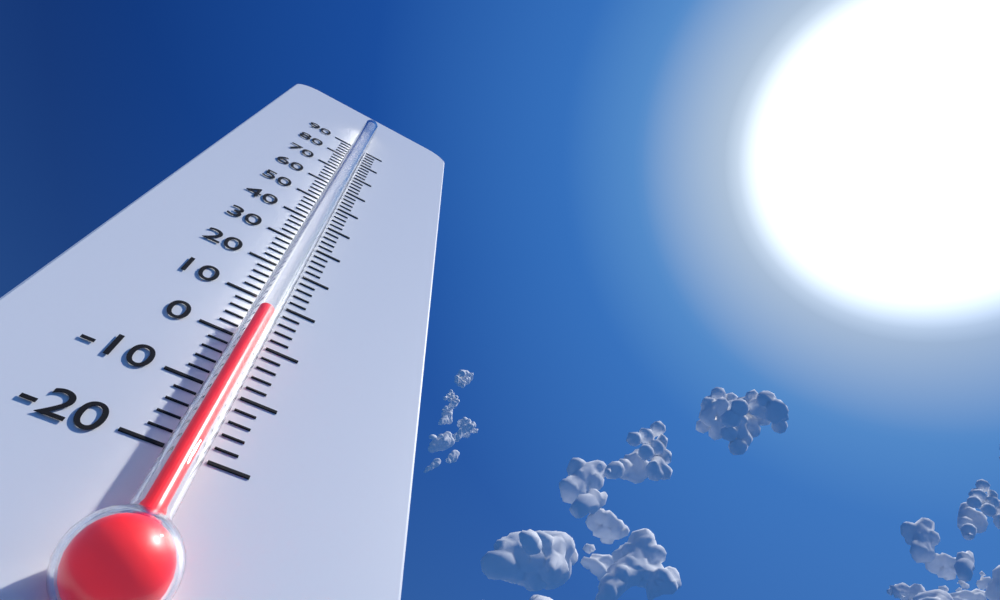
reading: 4 (no unit)
